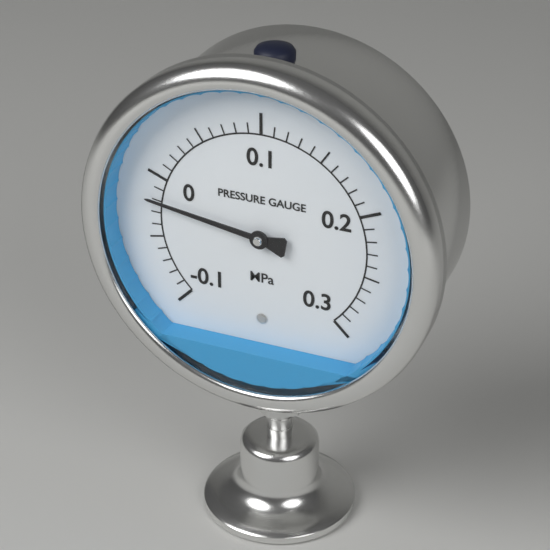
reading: -0.02 MPa
